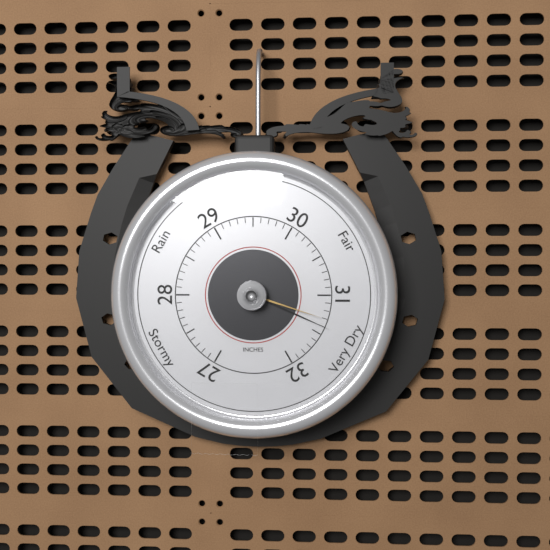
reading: 31.4 inHg
